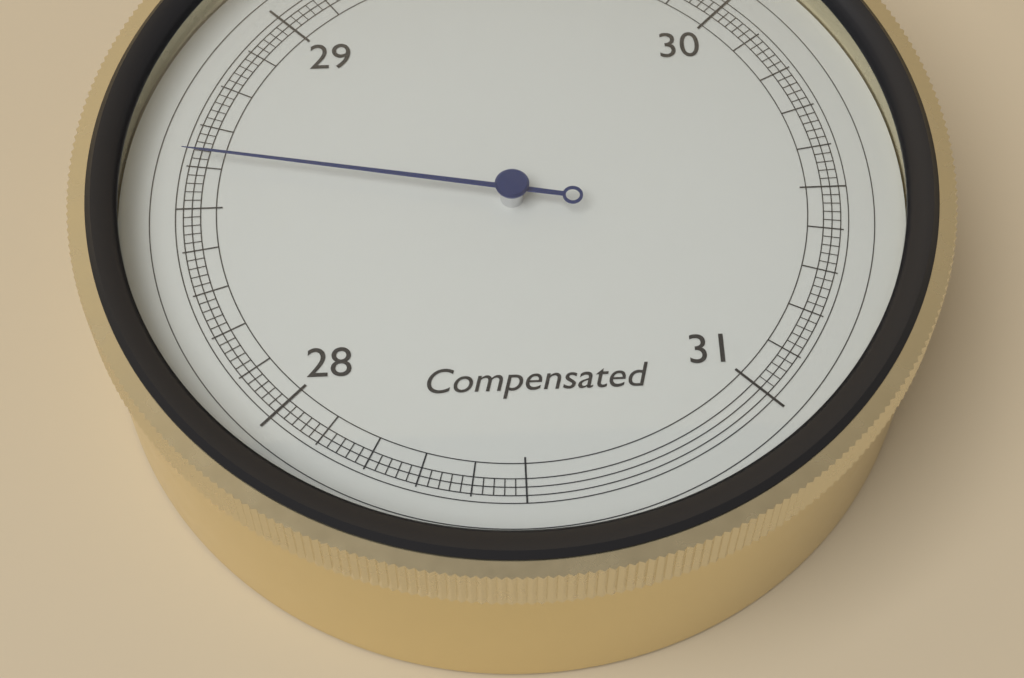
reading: 28.62 inHg
